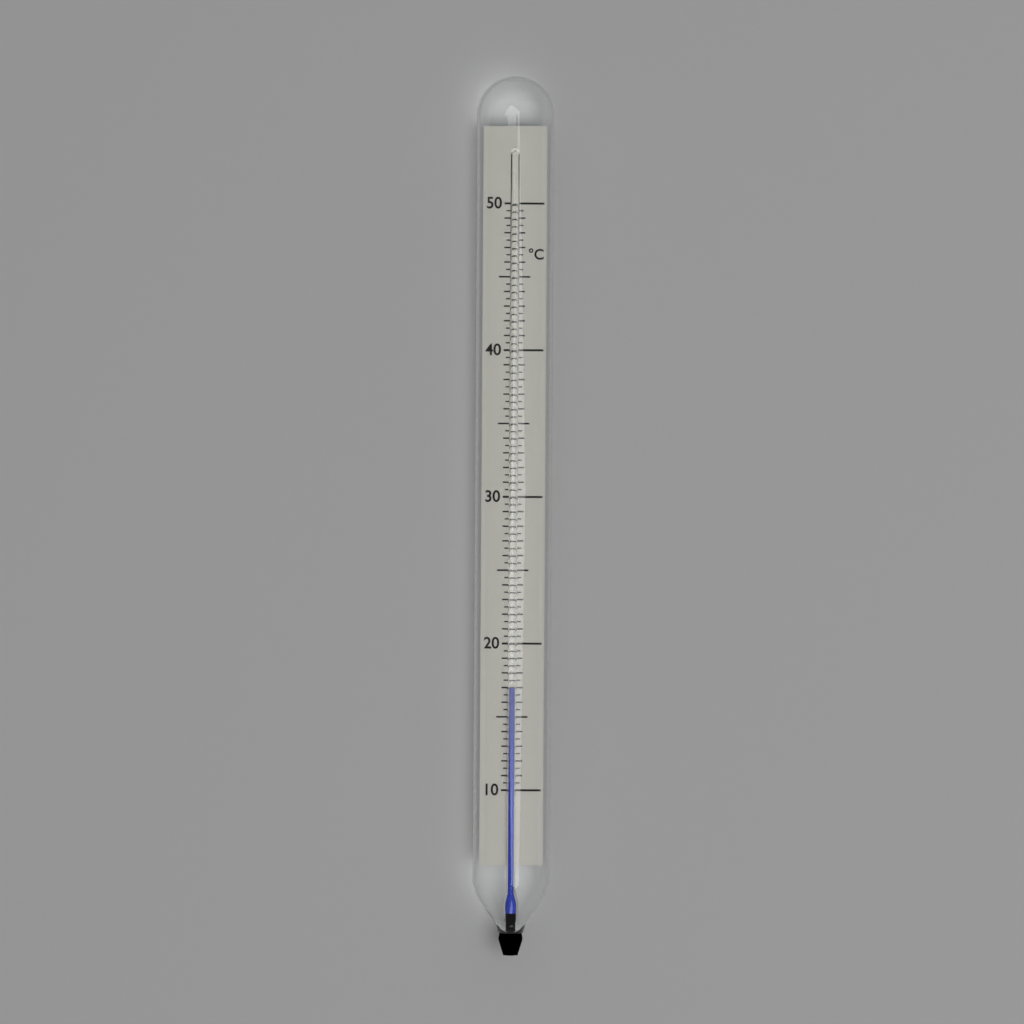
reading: 17.0 °C
